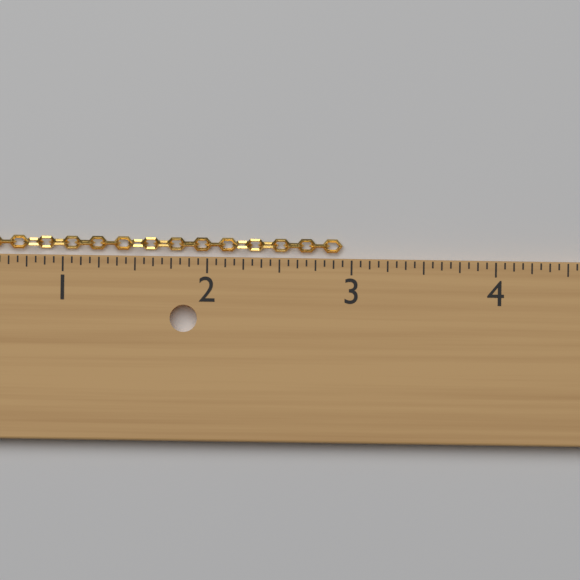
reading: 2.9375 in
